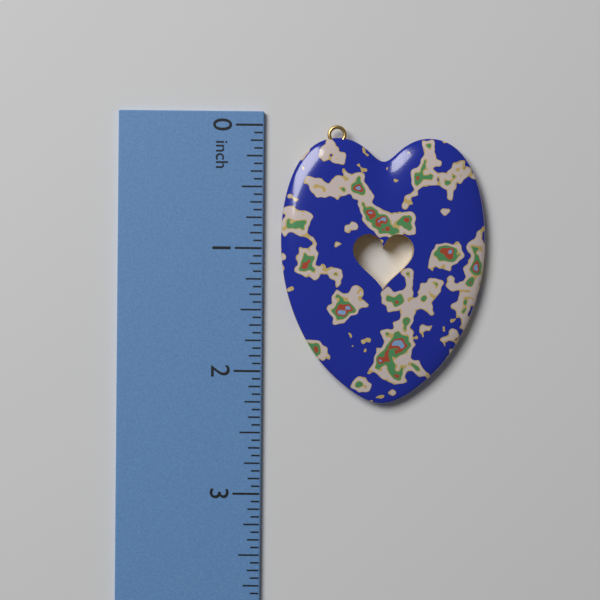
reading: 2.2500 in
